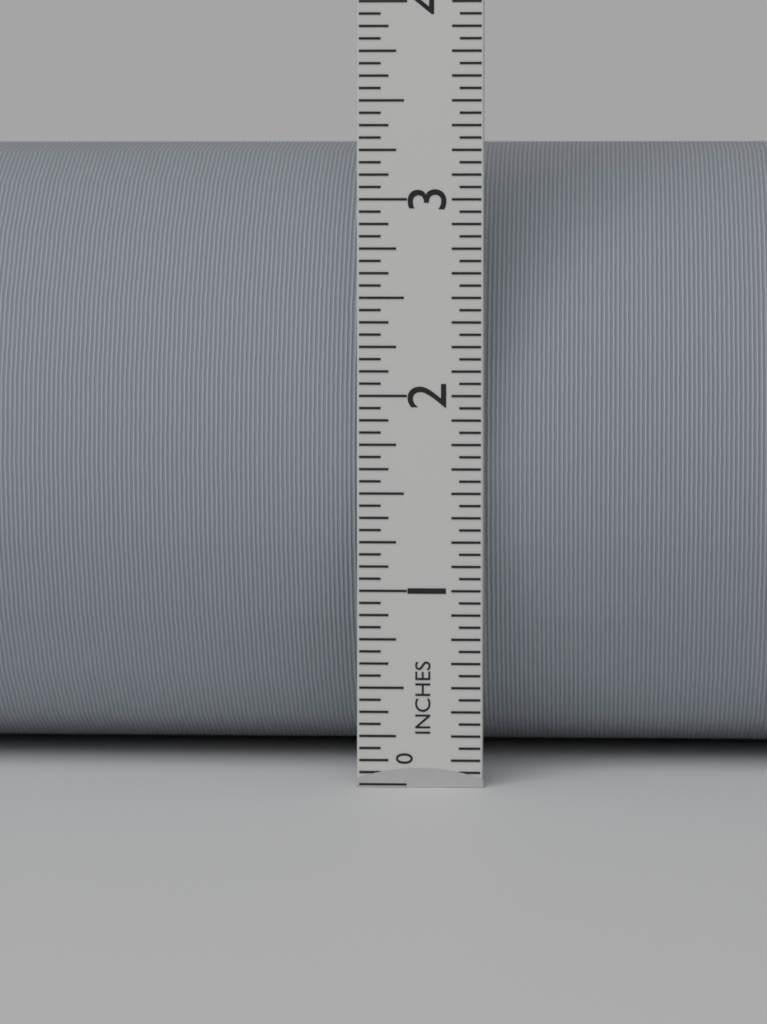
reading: 3.3125 in
